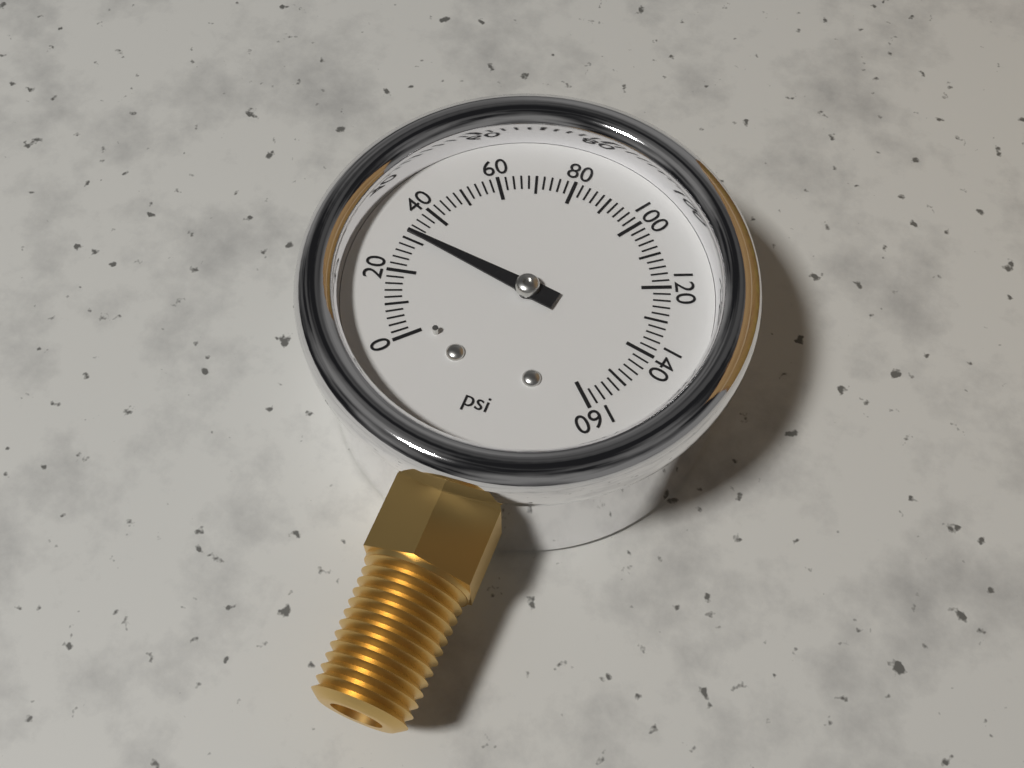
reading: 32 psi
